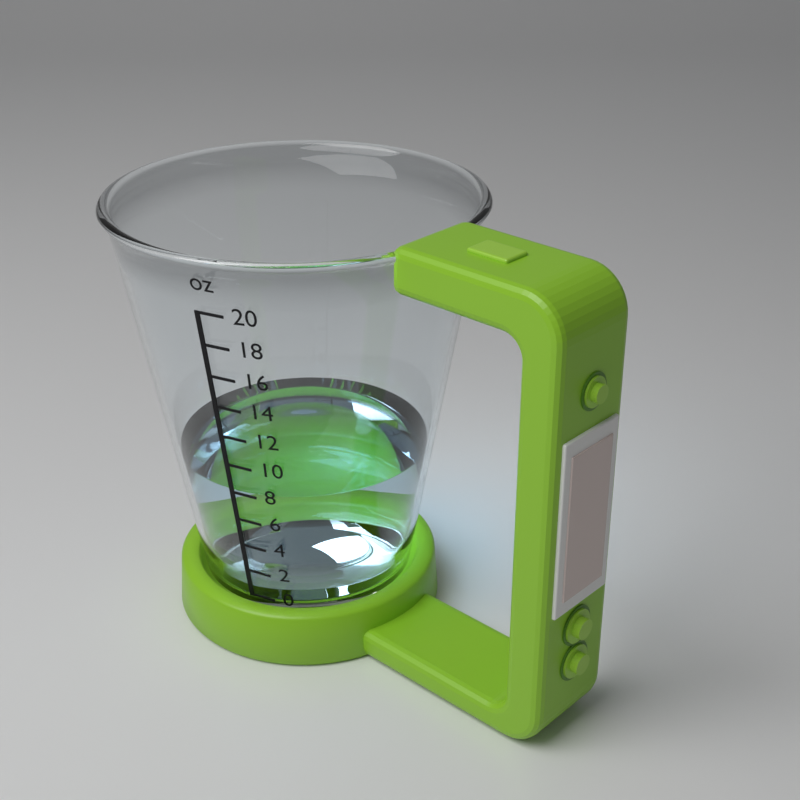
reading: 8 oz
